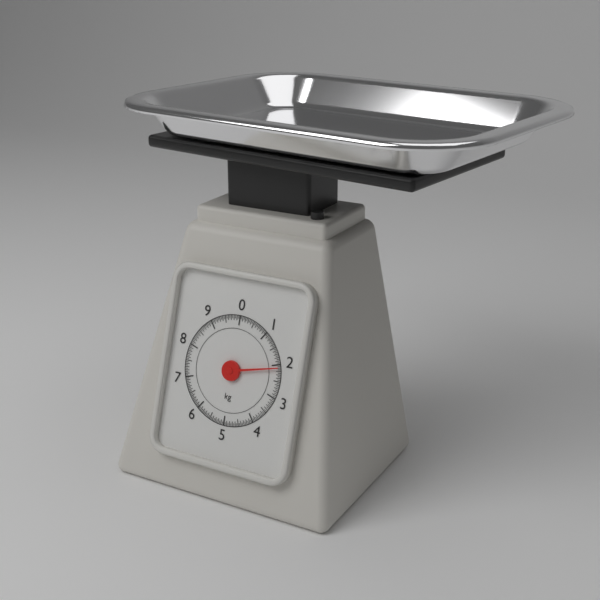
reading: 2.10 kg
